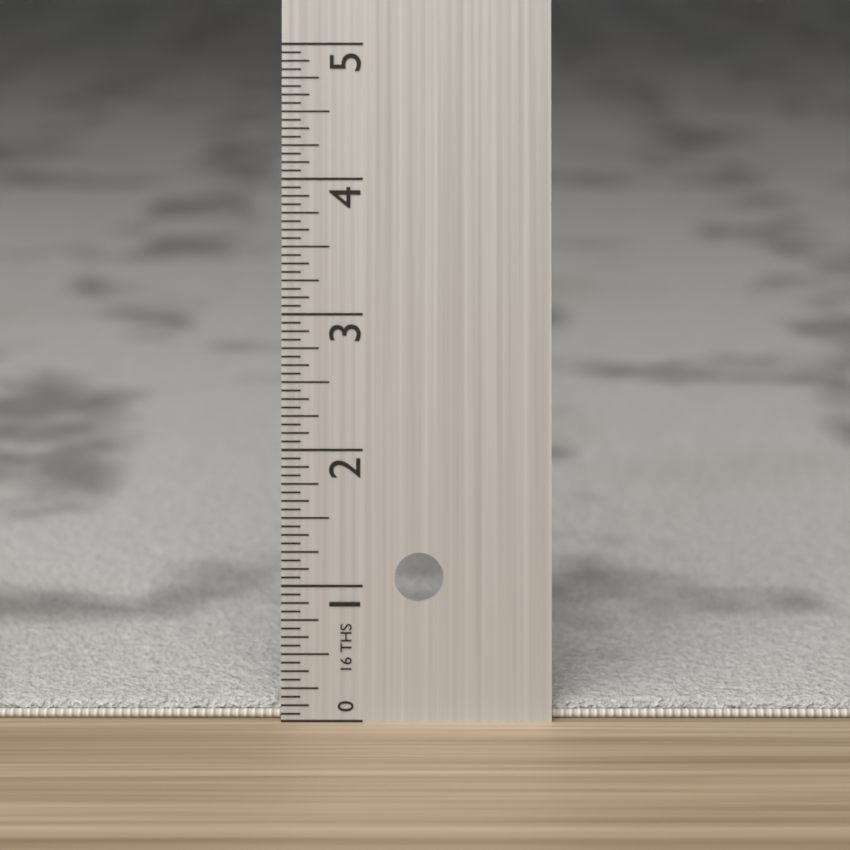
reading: 0.1250 in
